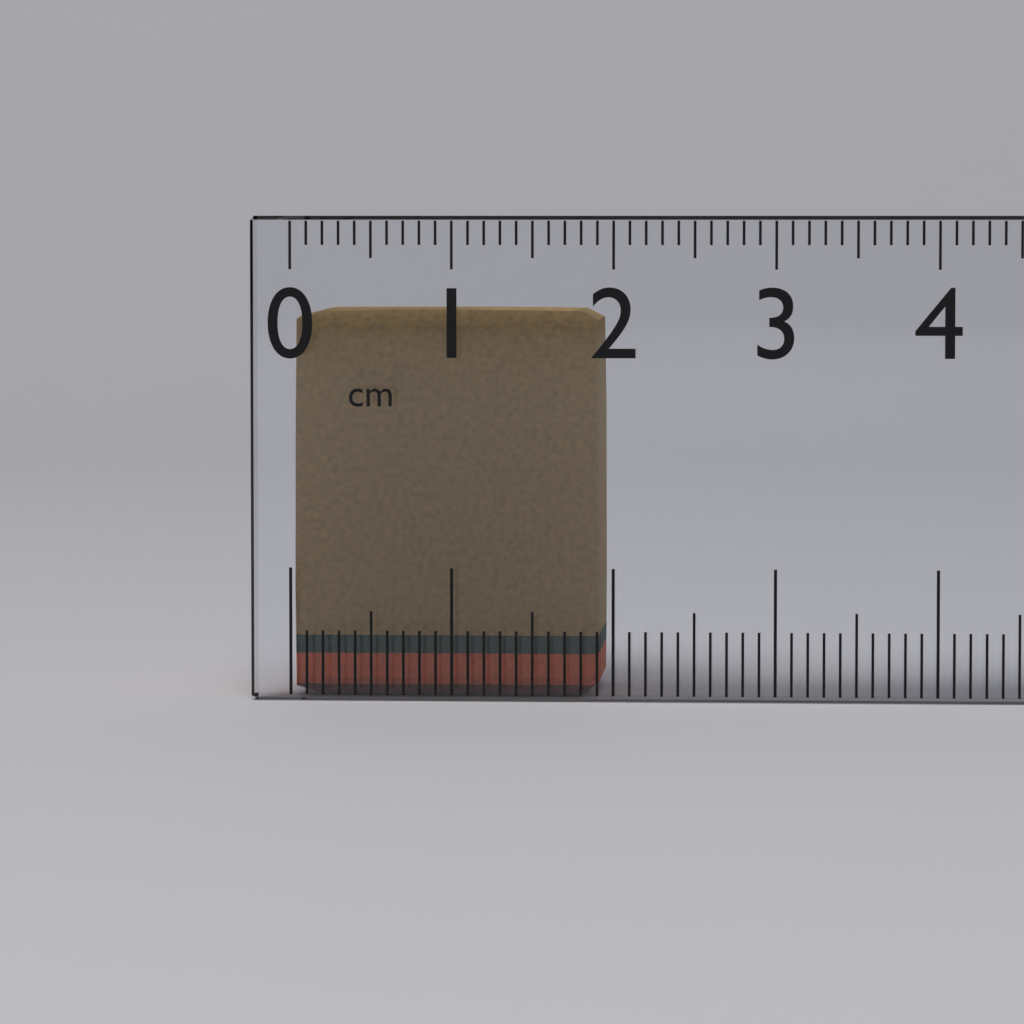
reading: 1.9 cm
